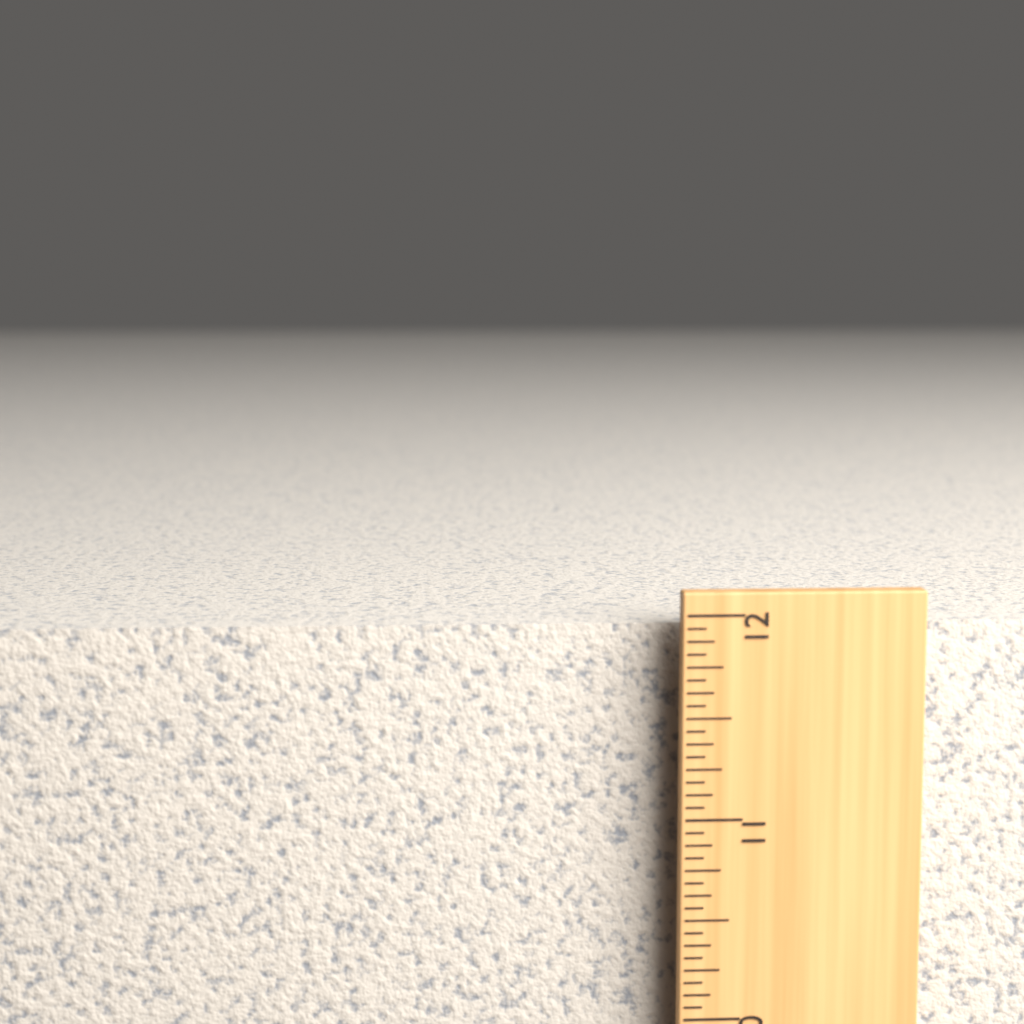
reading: 11.9375 in
